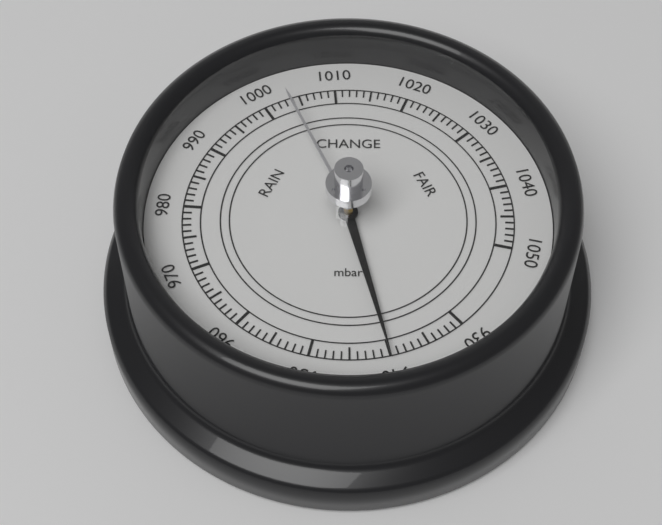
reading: 940 mbar
